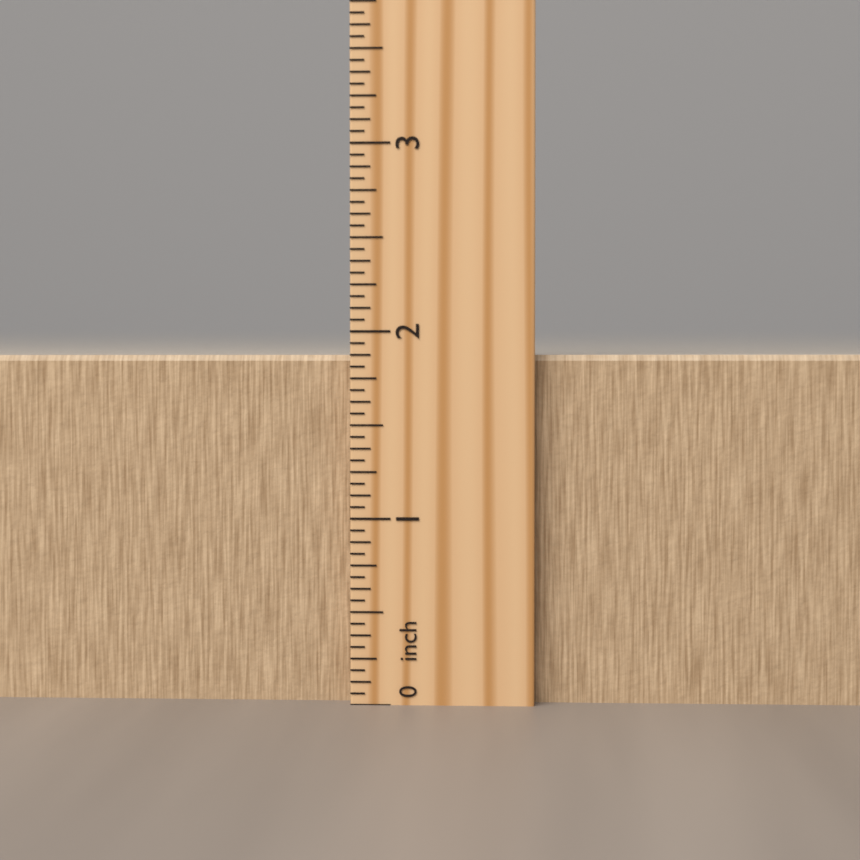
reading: 1.8750 inch
